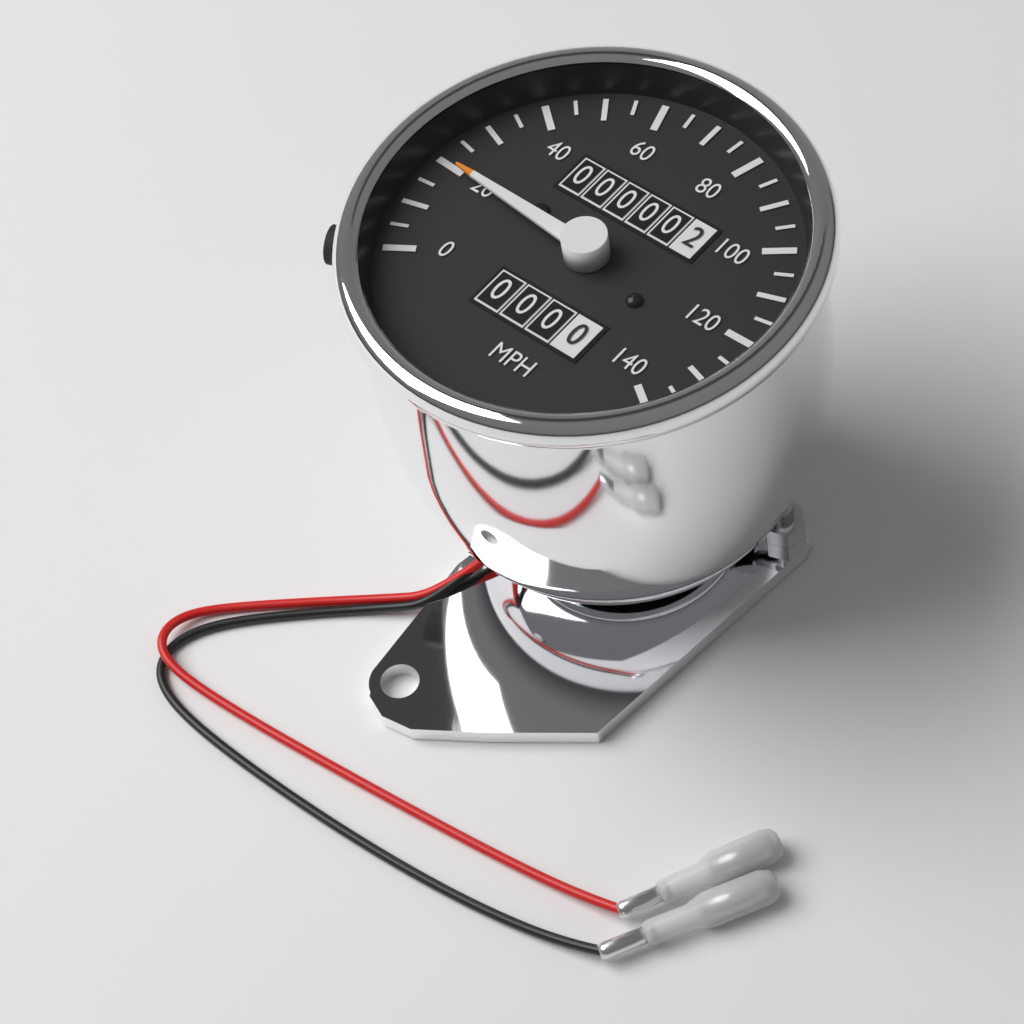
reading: 20 mph
